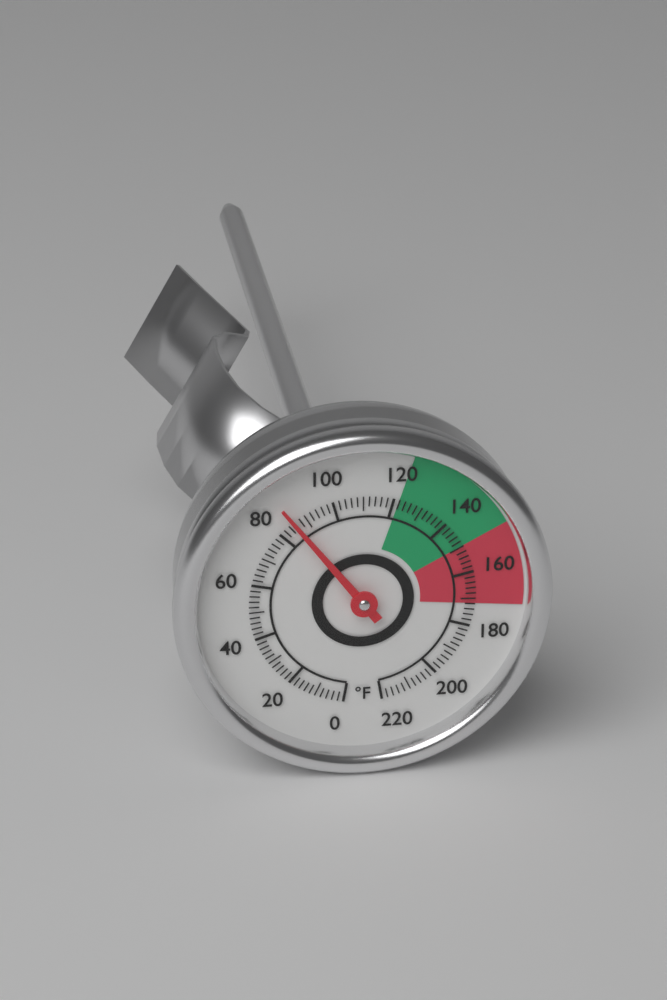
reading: 86 °F
